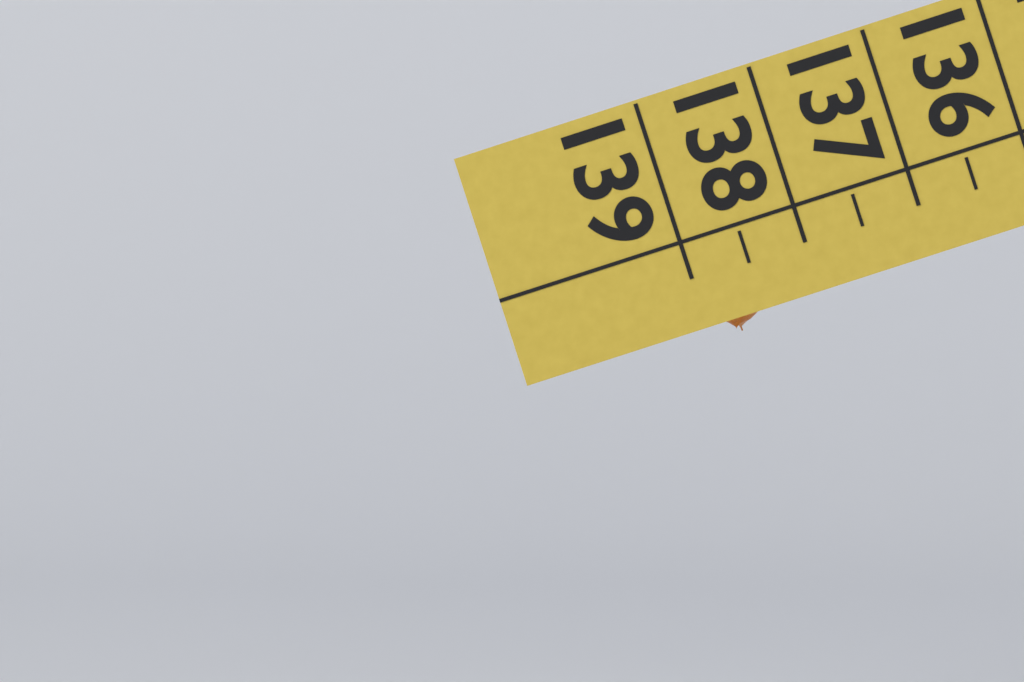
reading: 138.5 cm
